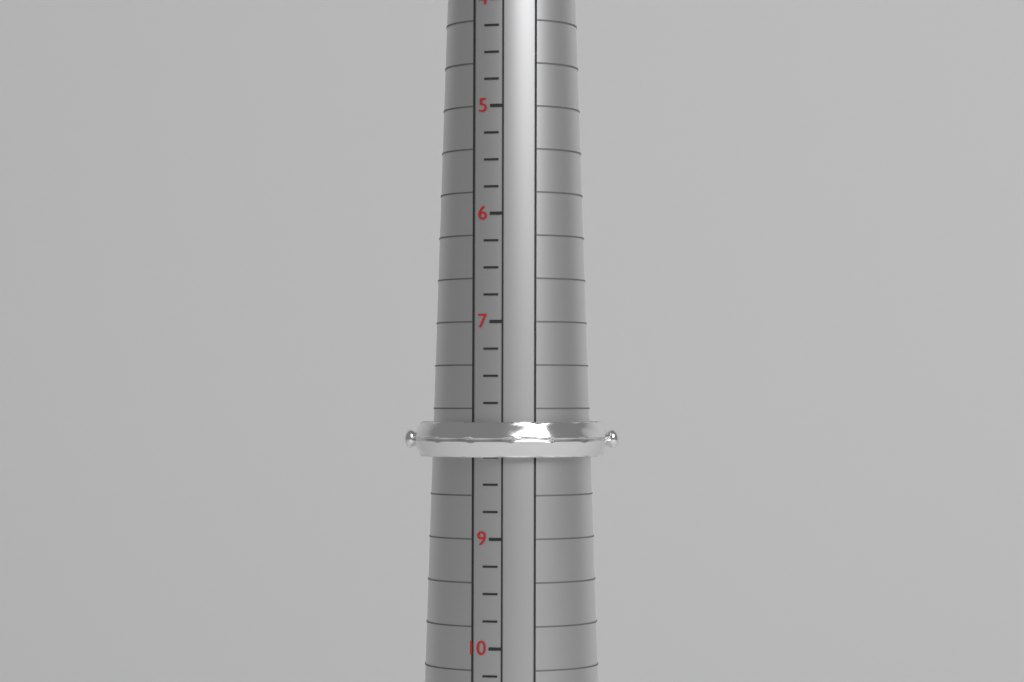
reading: 8.25 (no unit)
